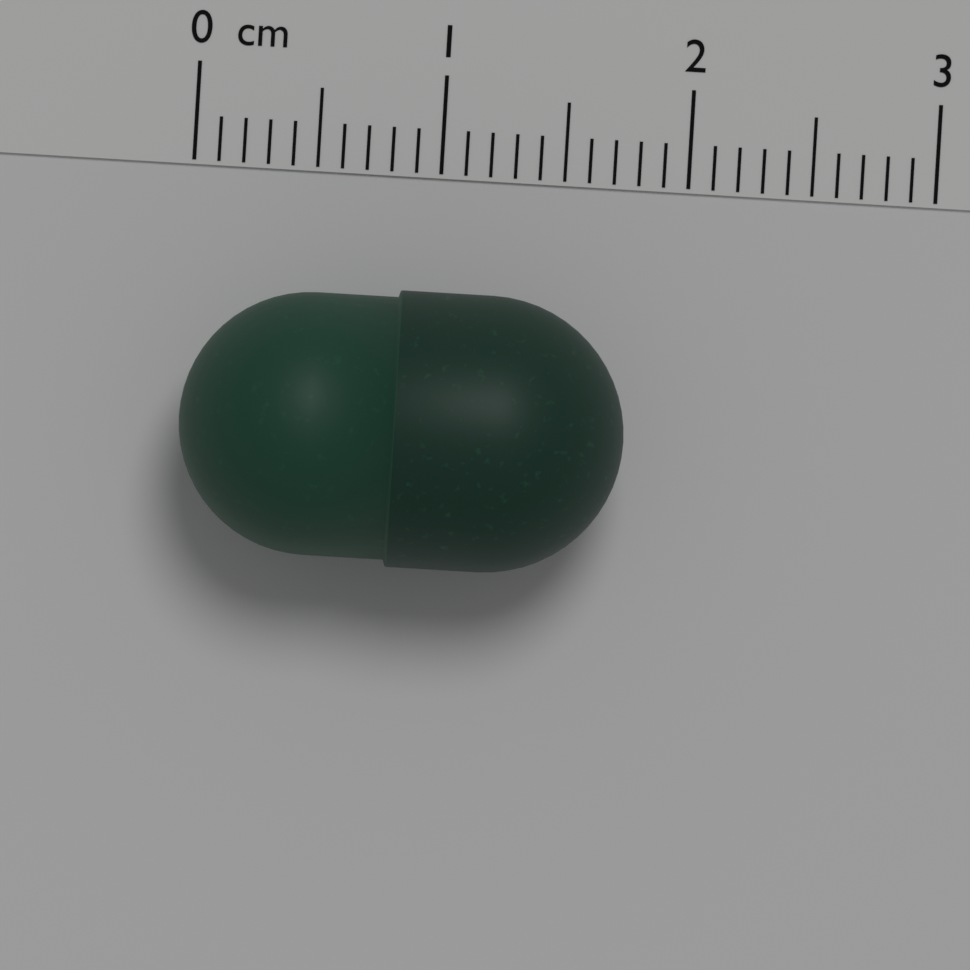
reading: 1.8 cm
